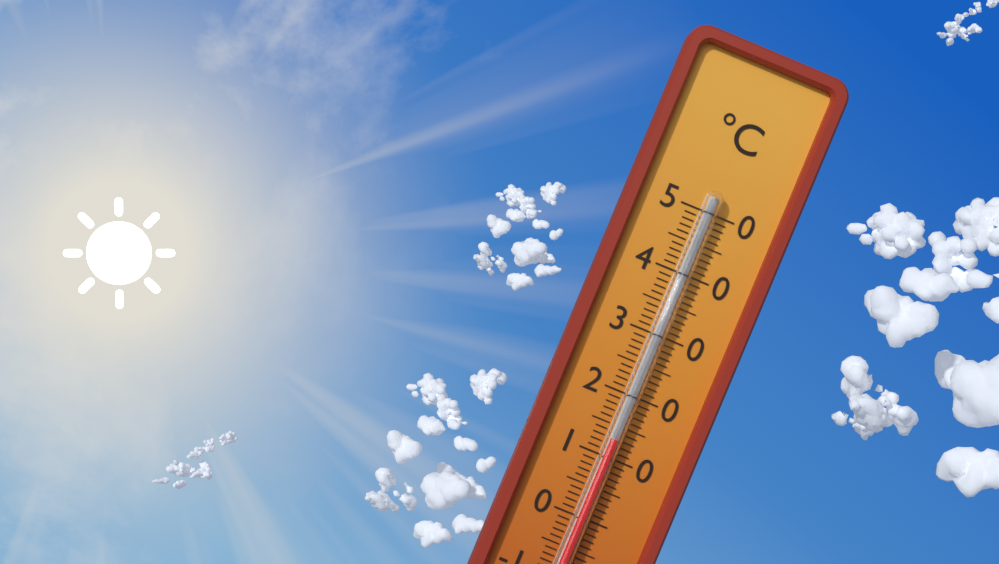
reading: 13 °C
